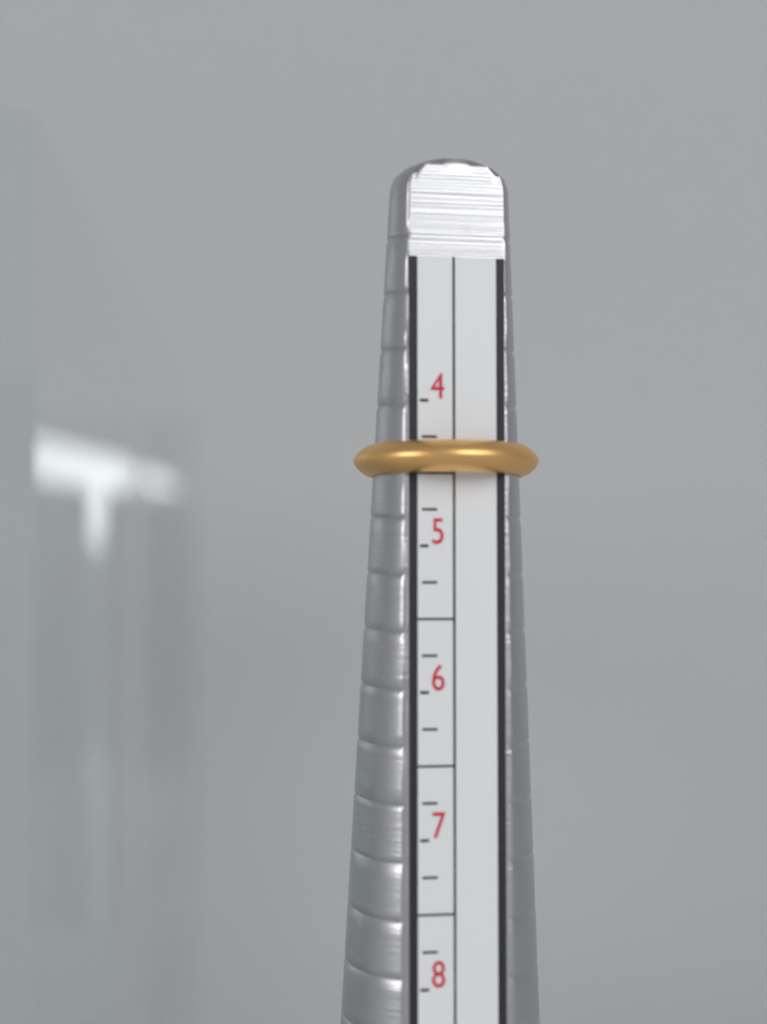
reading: 4.50 (no unit)
